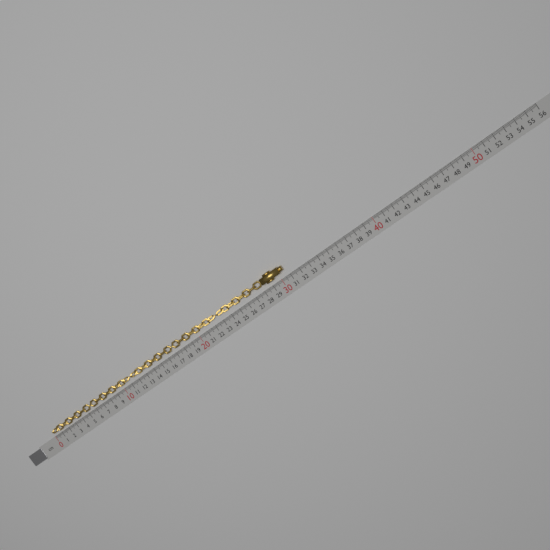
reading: 30.7 cm
